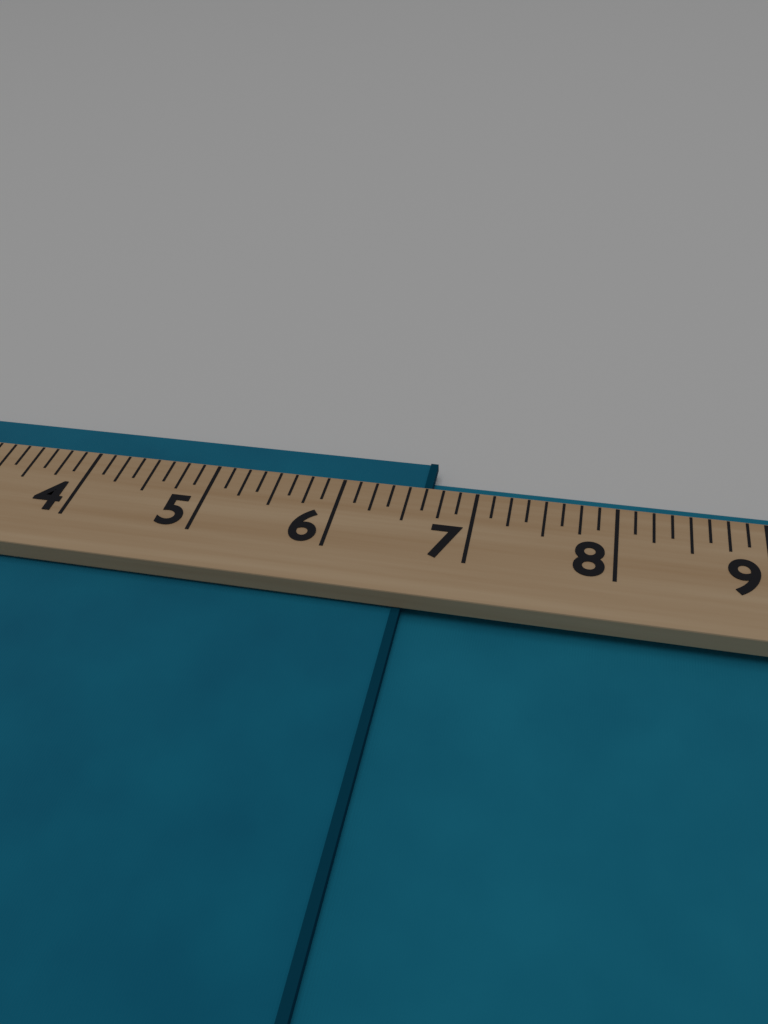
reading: 6.625 (no unit)
